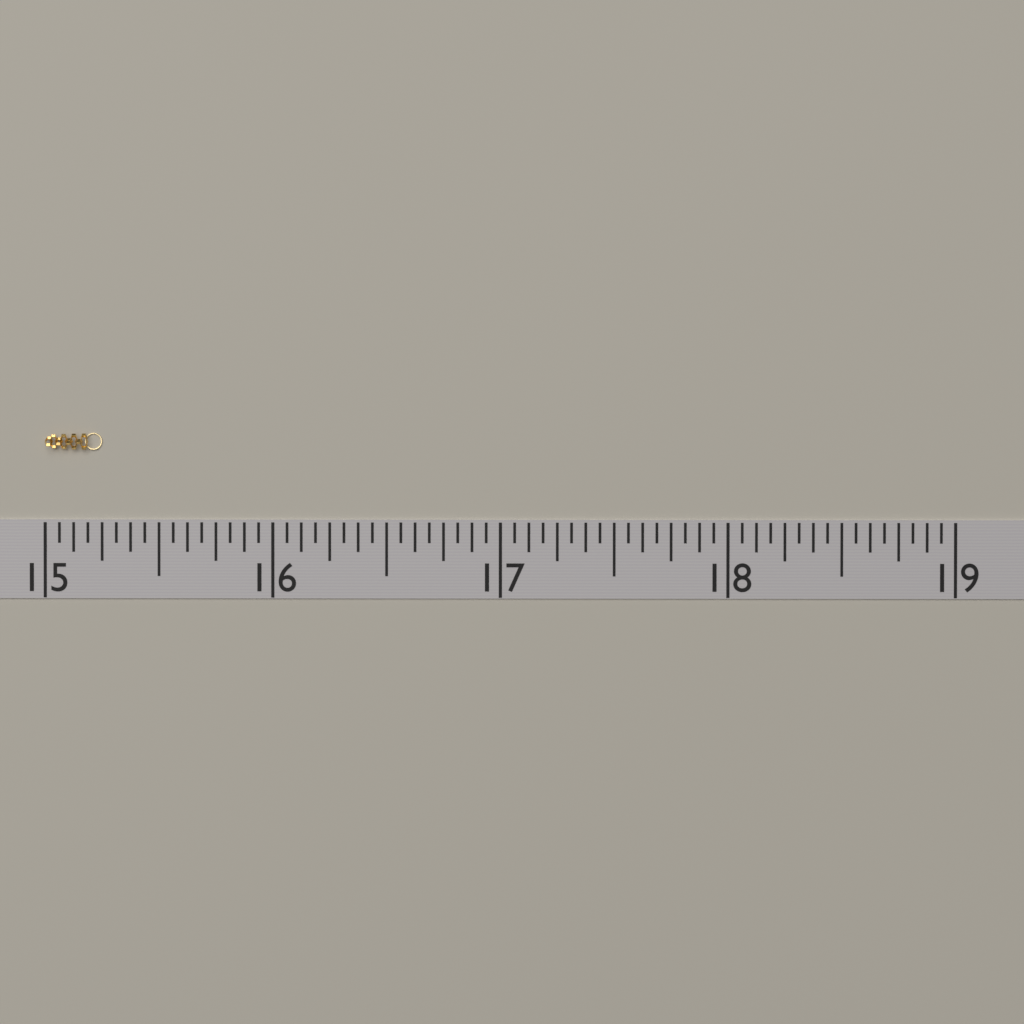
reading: 15.2500 (no unit)
